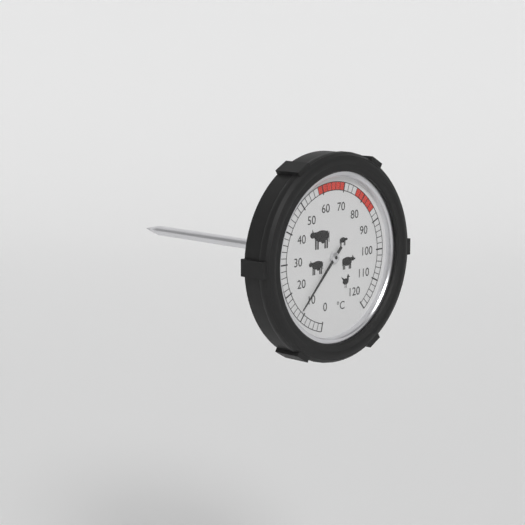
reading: 12 °C
